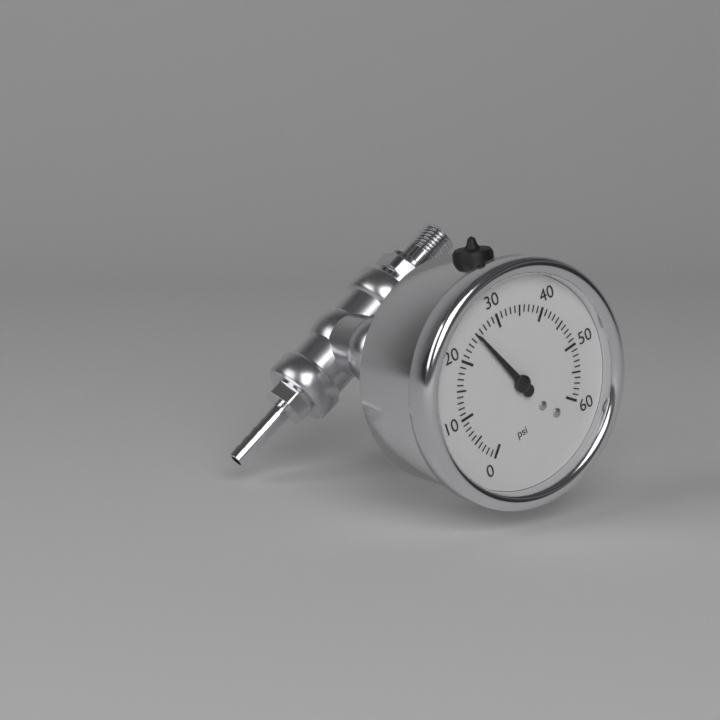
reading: 25 psi
